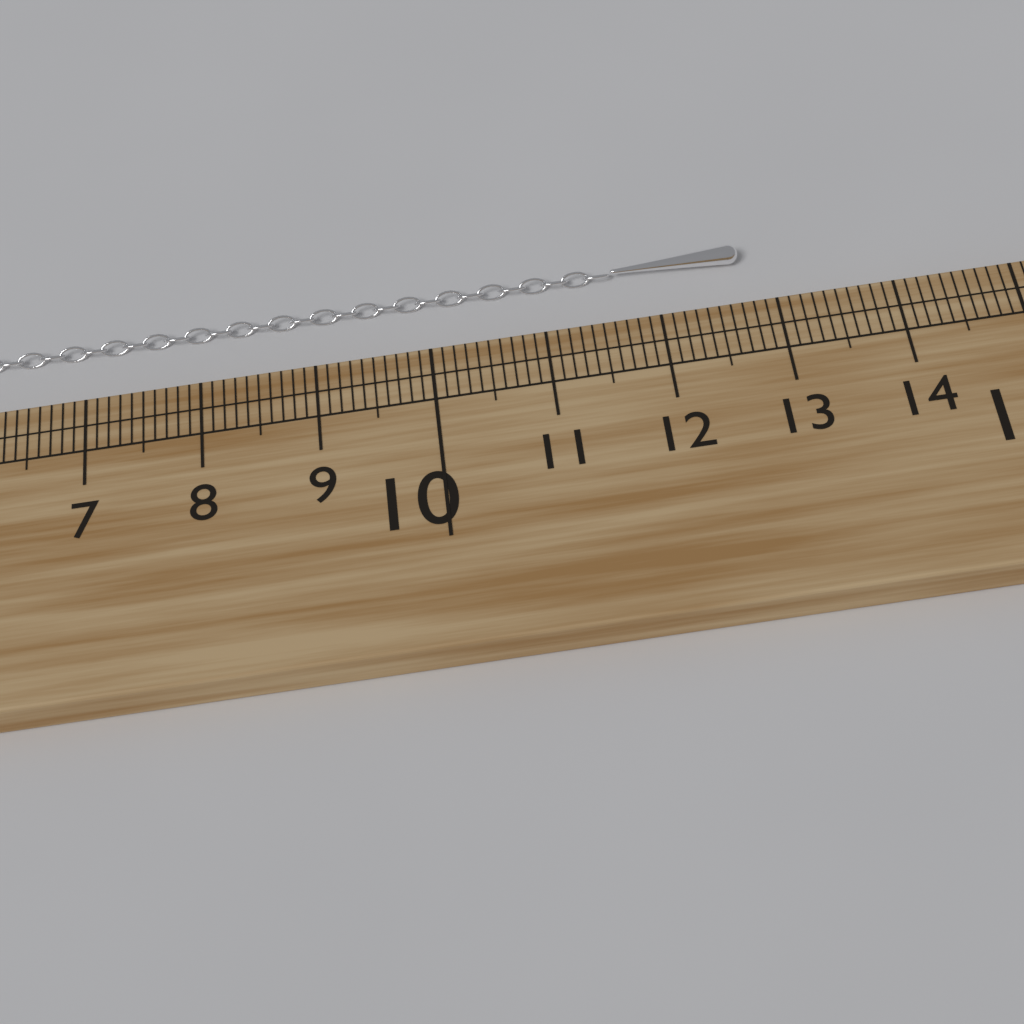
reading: 12.8 cm
